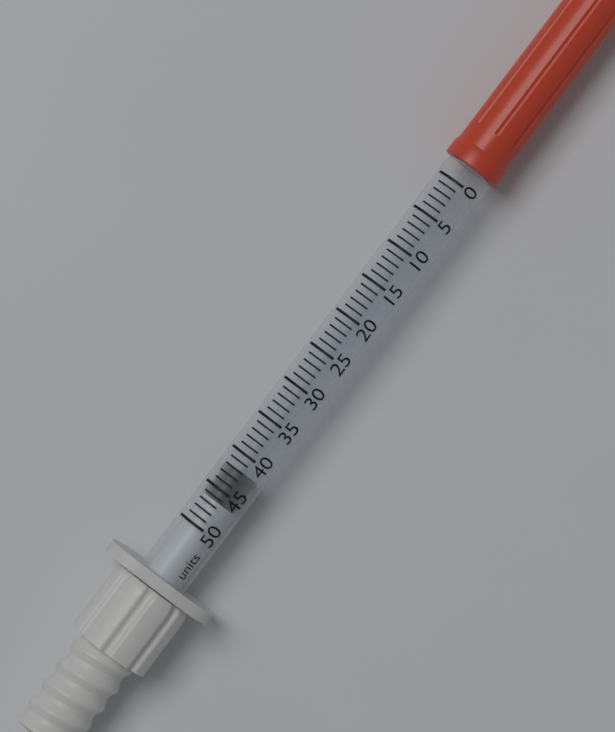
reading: 42 units
